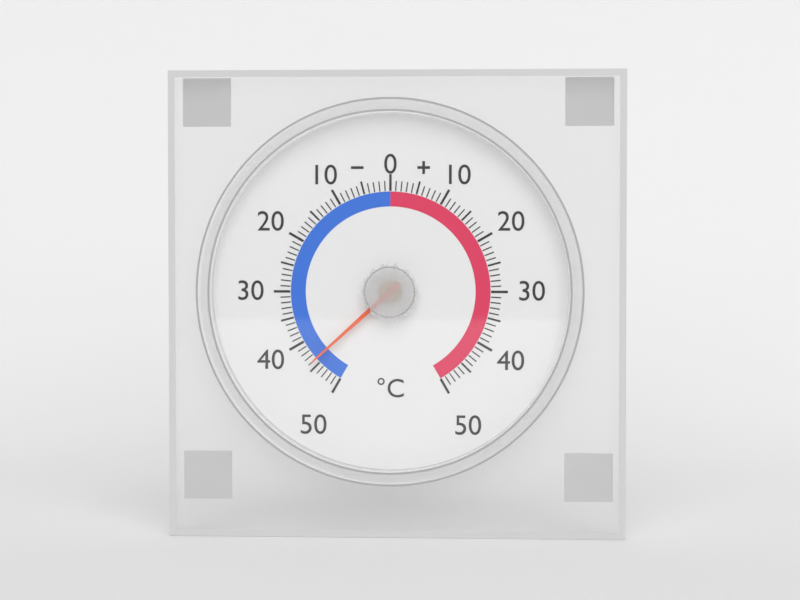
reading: -44 °C
